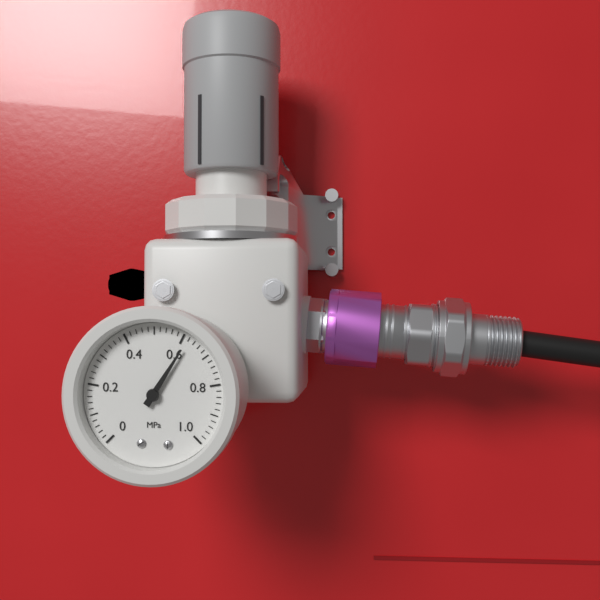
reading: 0.62 MPa
